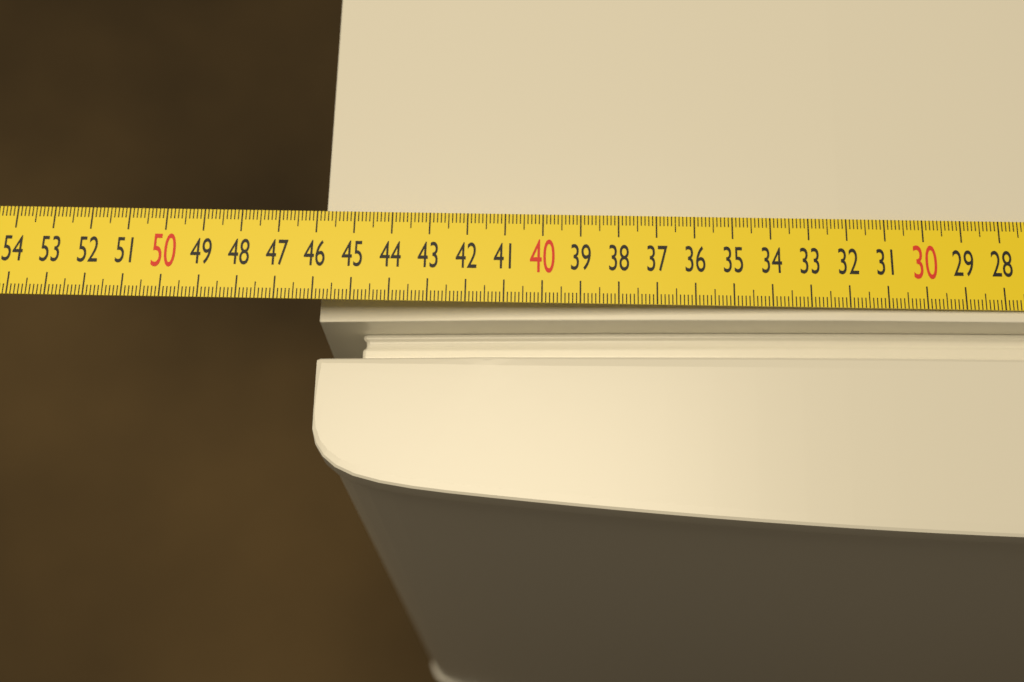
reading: 45.9 cm
